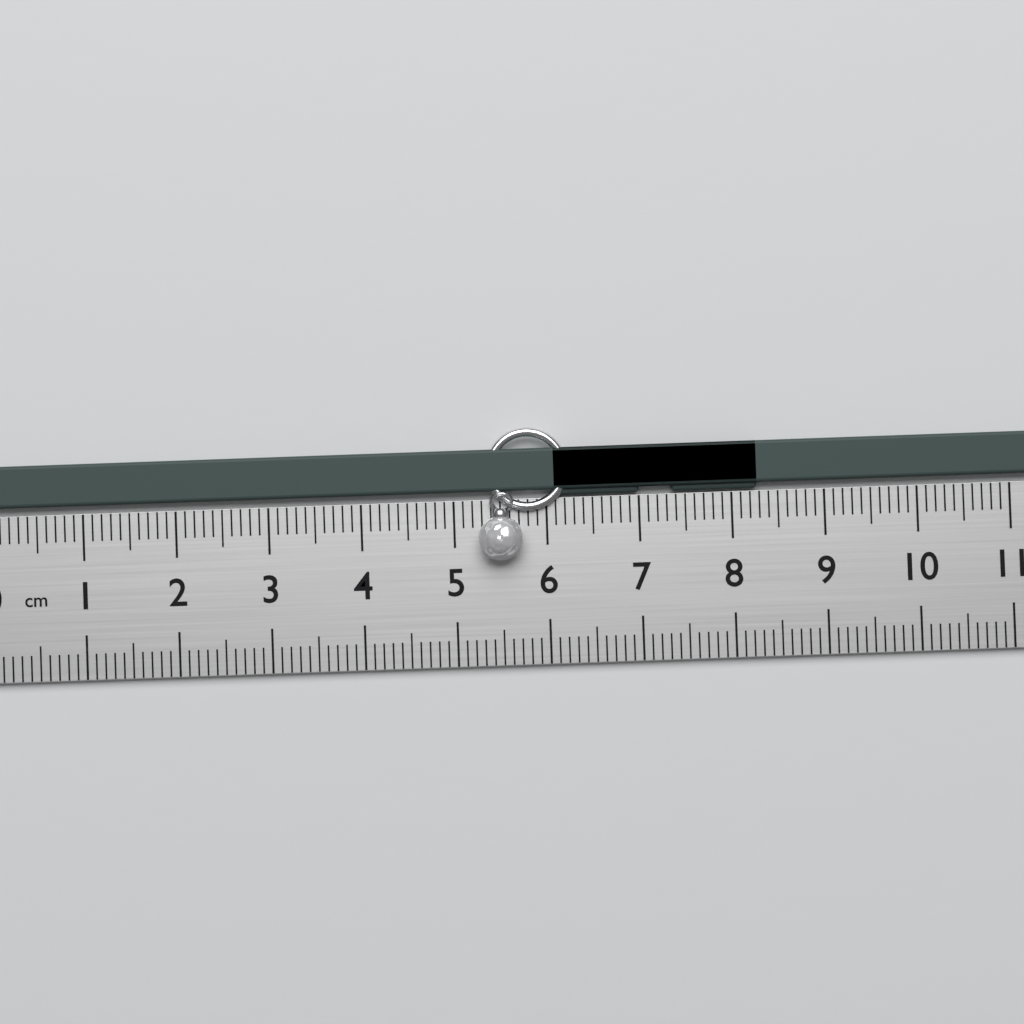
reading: 8.3 cm
